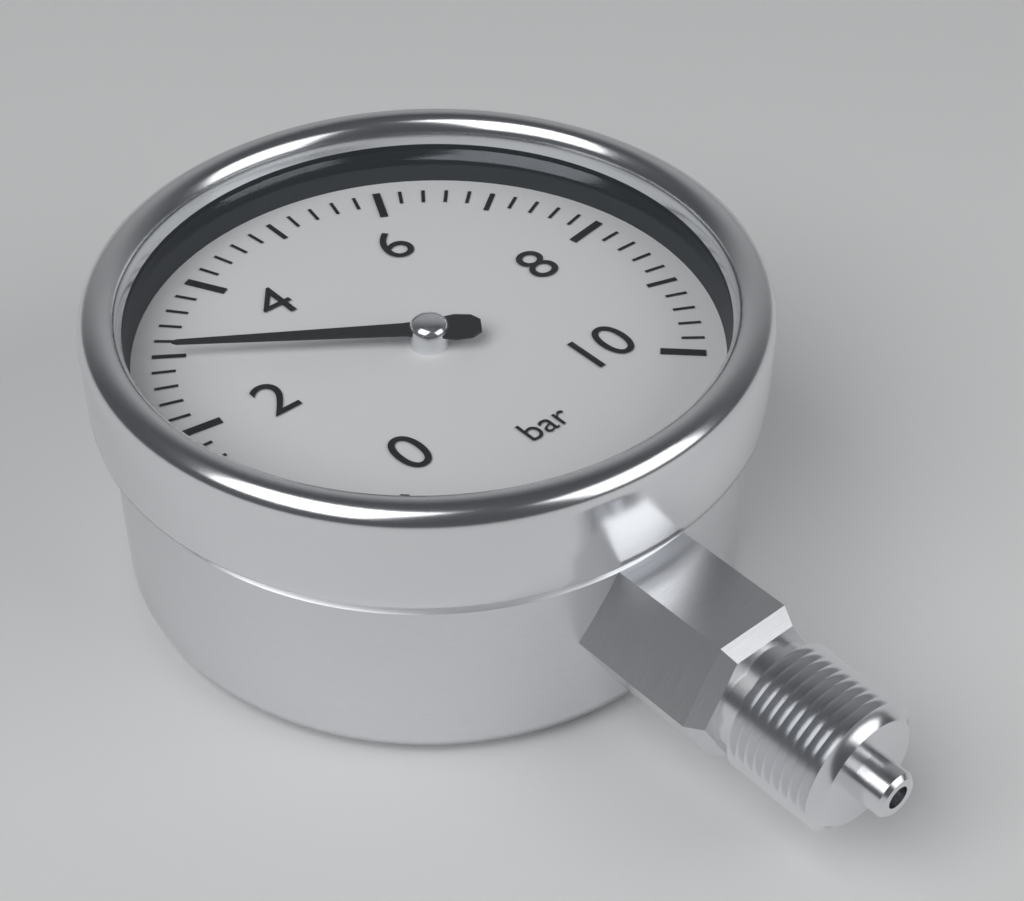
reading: 3.0 bar
